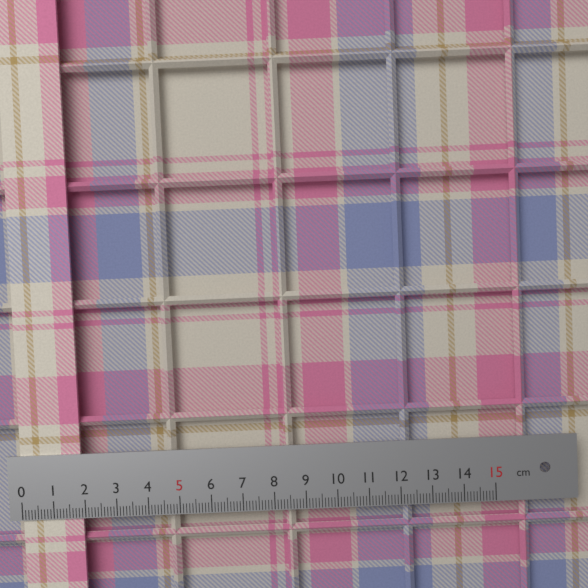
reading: 1.9 cm
